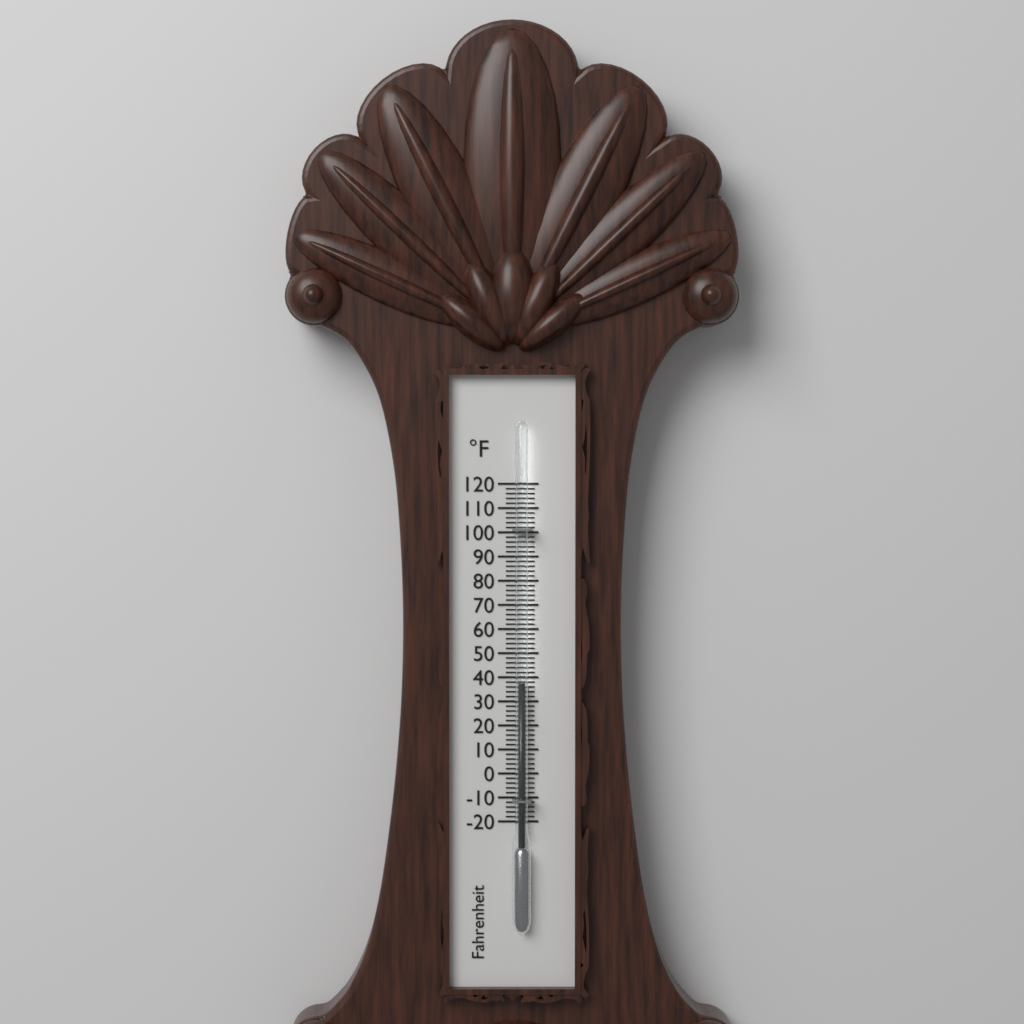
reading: 38 °F
